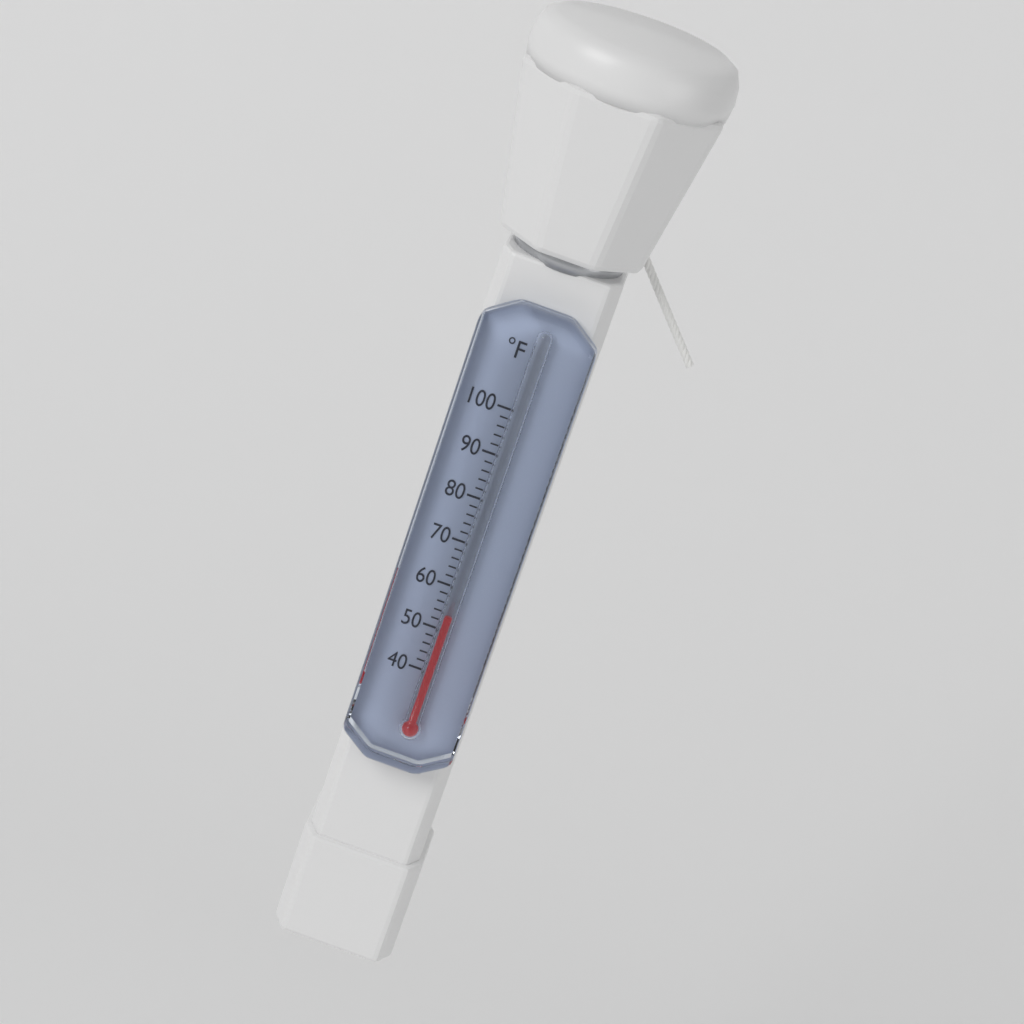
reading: 54 °F
